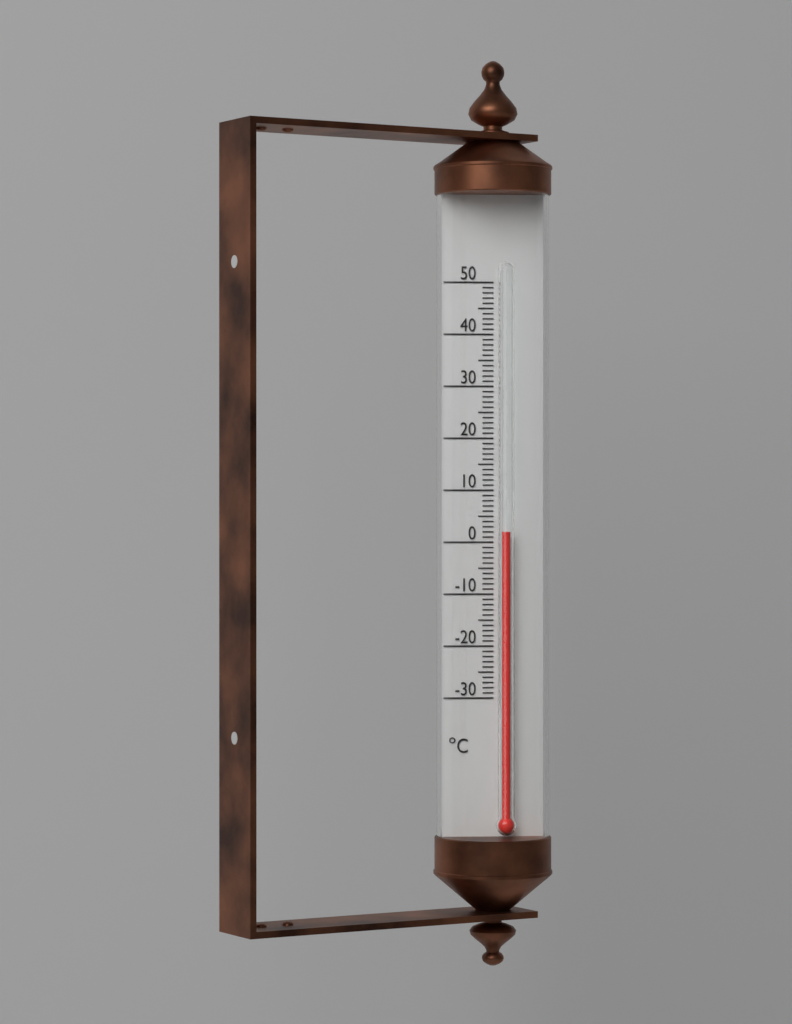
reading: 2 °C
